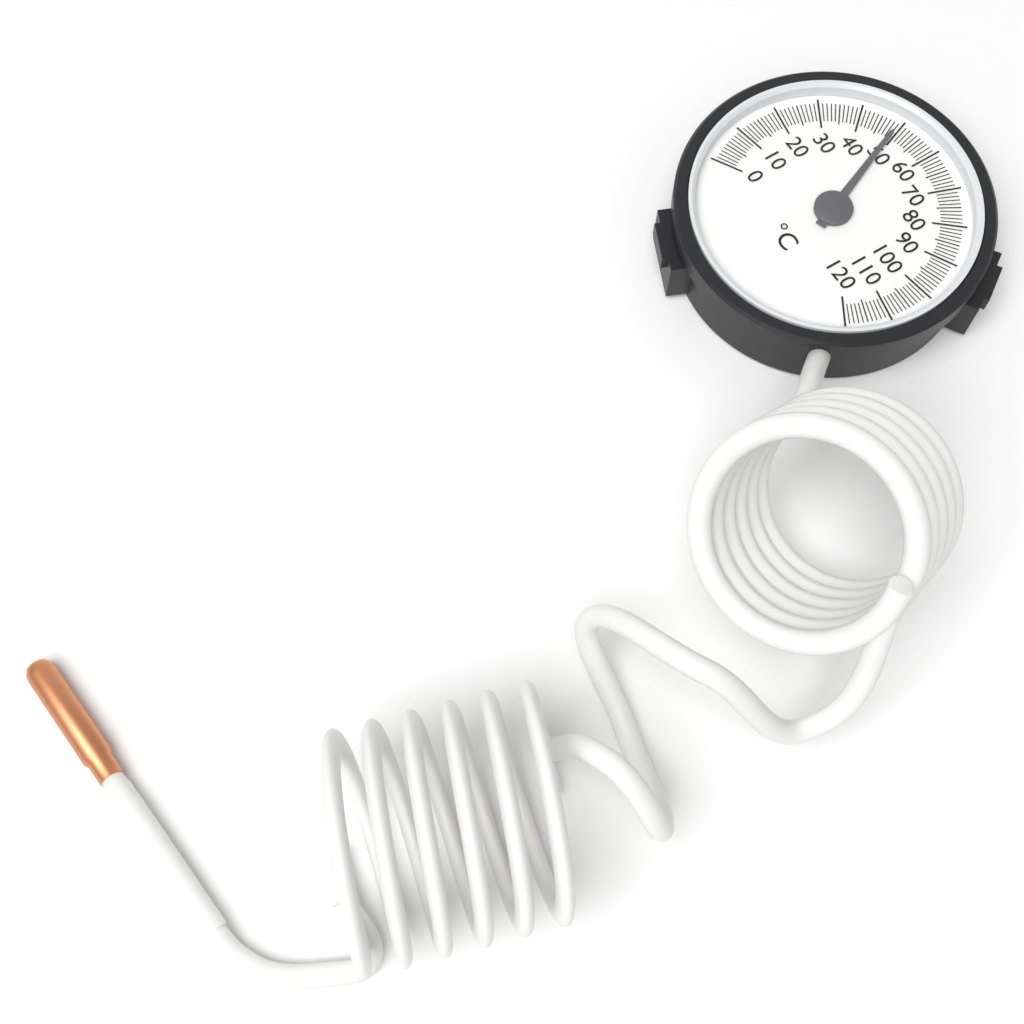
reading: 49 °C
